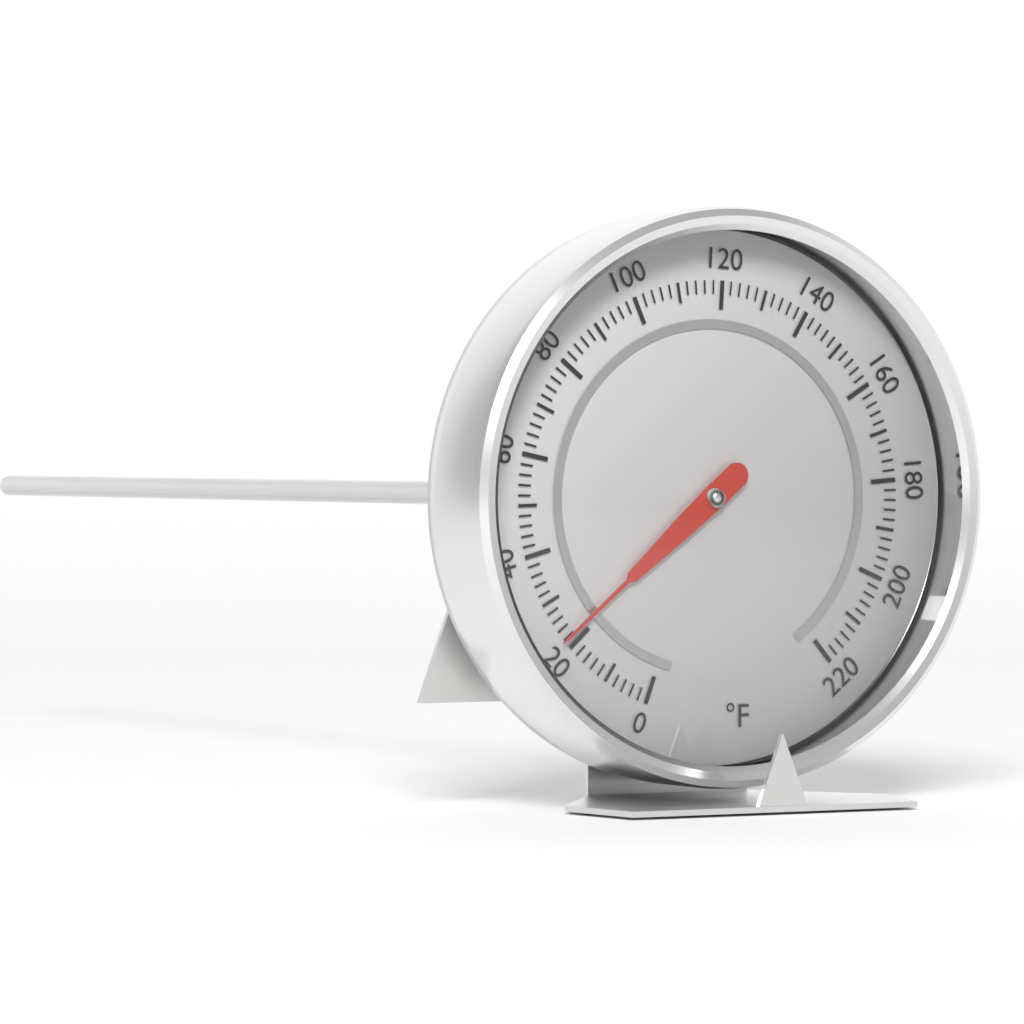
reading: 22 °F
